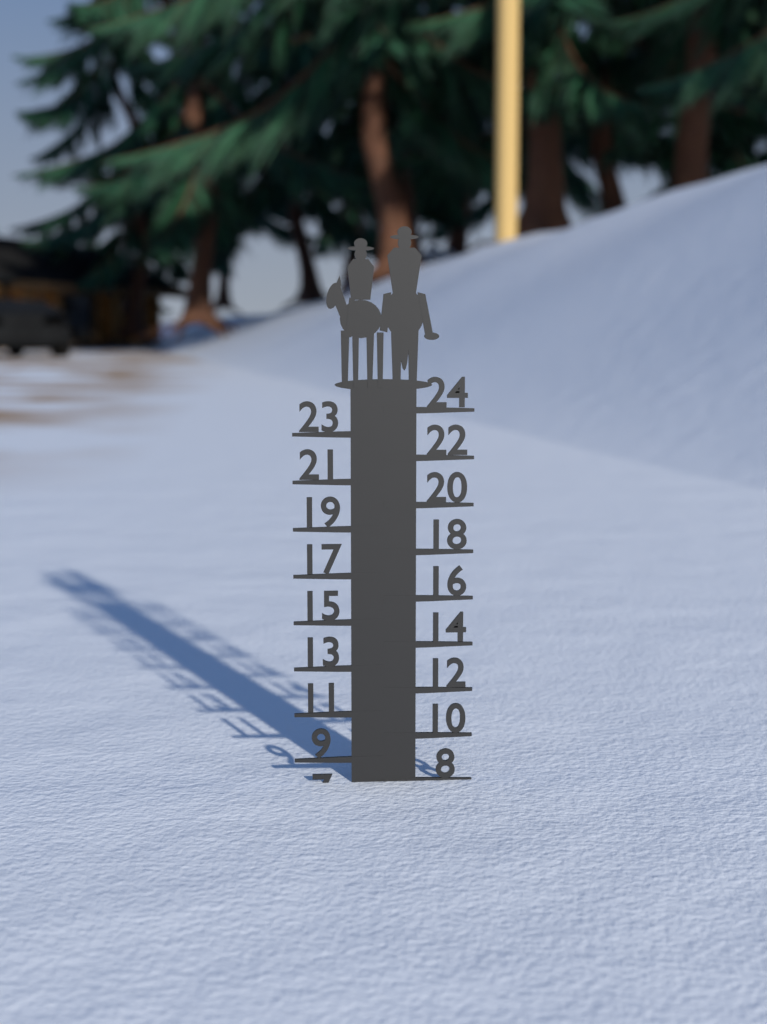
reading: 8 (no unit)
